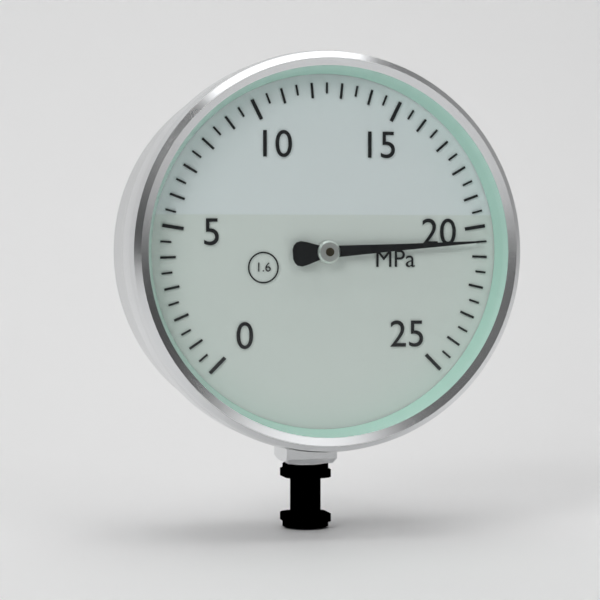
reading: 20.5 MPa
